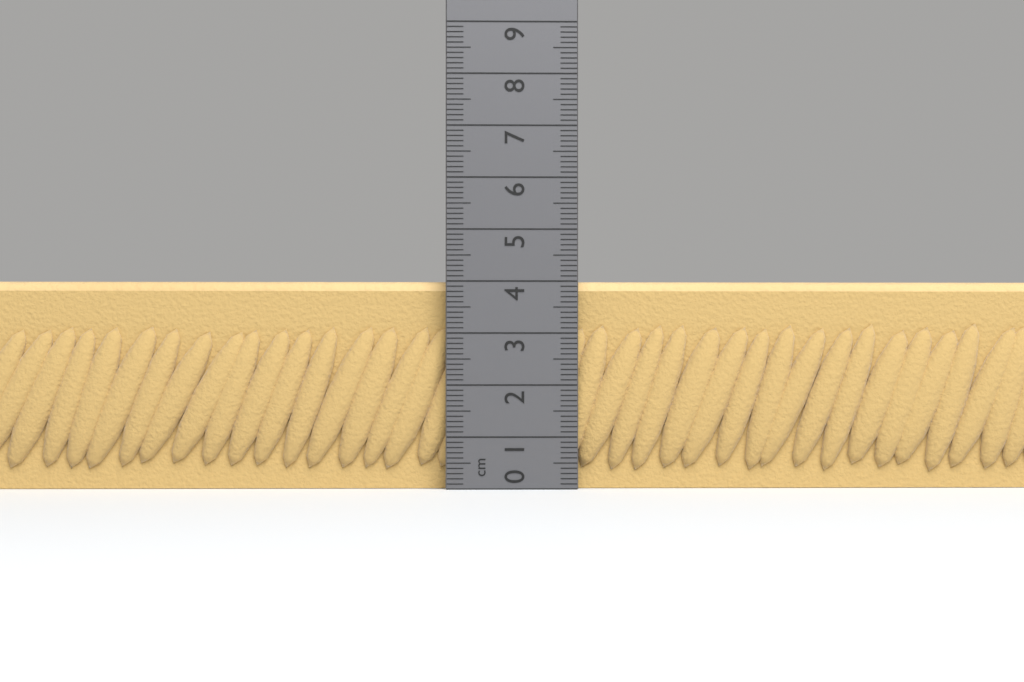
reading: 4.0 cm
